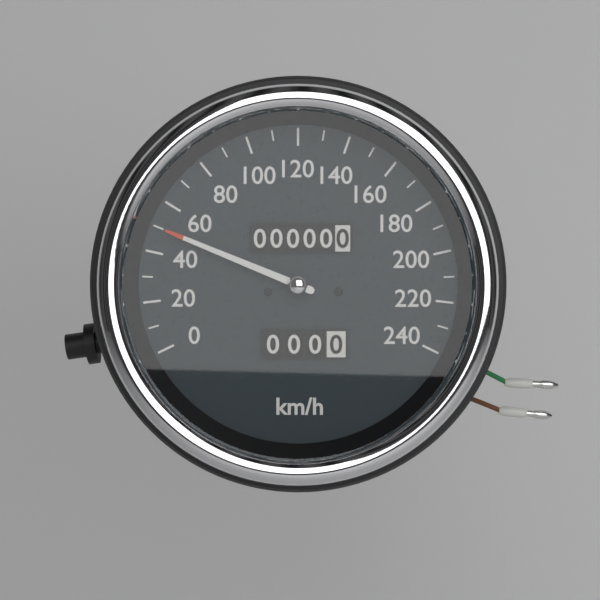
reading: 50 km/h
